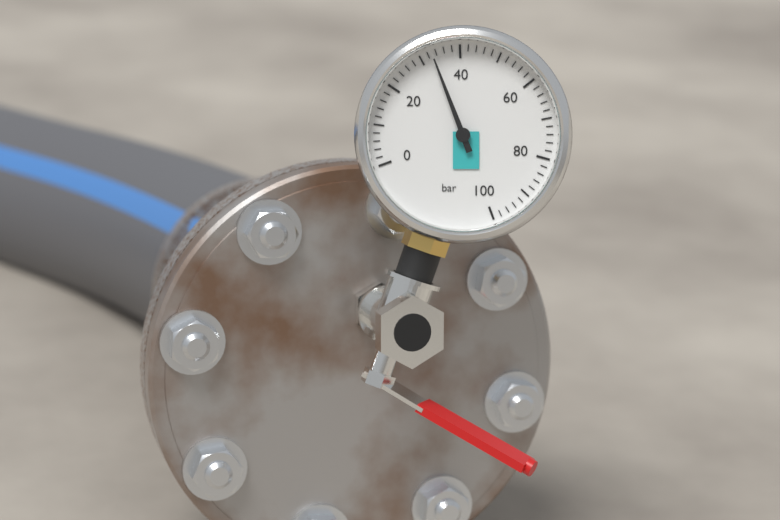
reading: 33 bar
